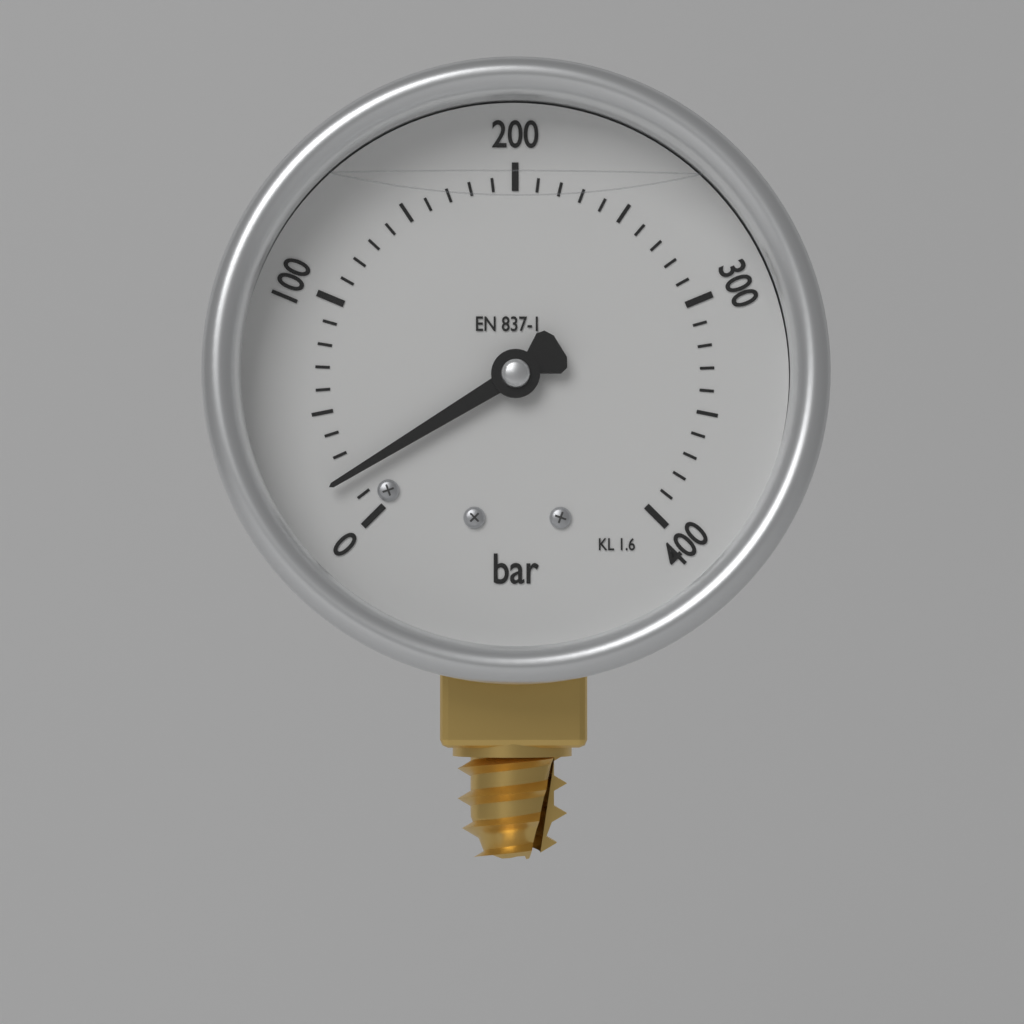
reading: 20 bar
